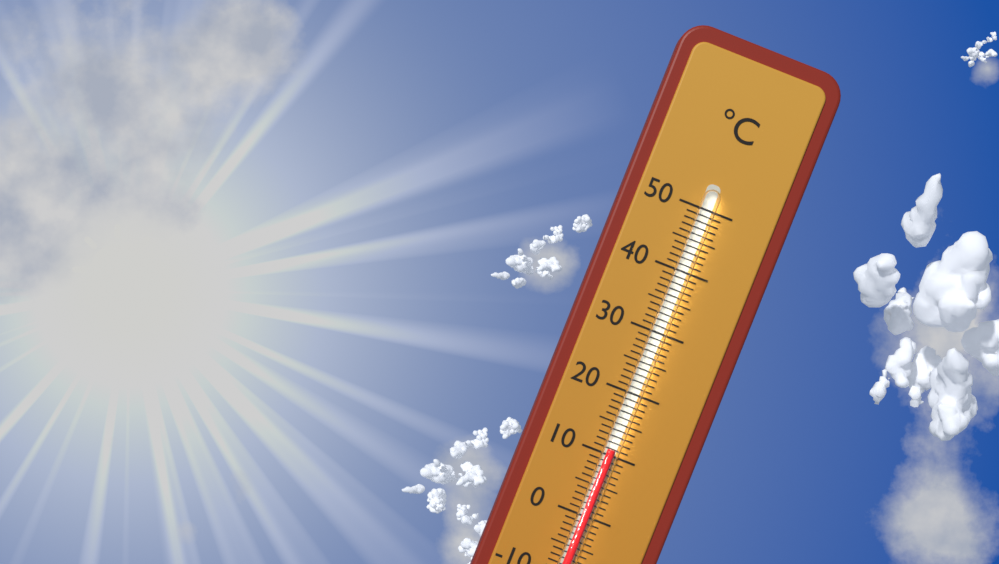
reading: 11 °C
